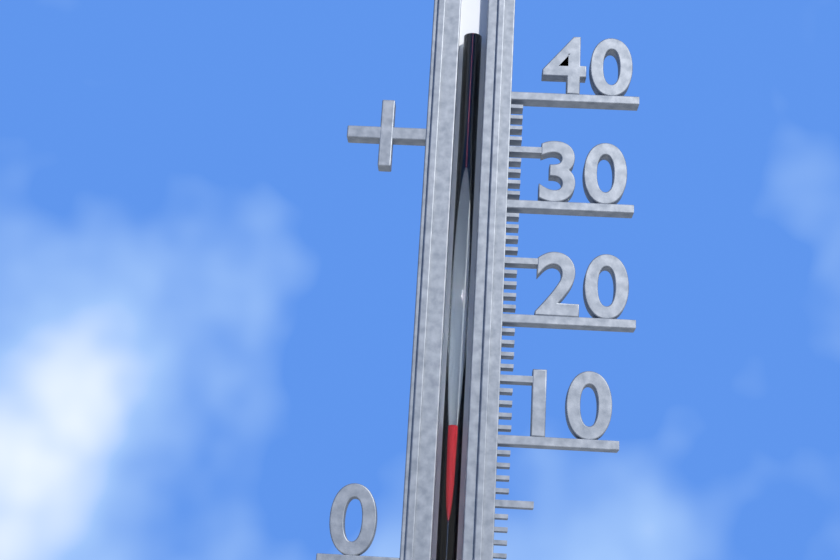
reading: 11 (no unit)
